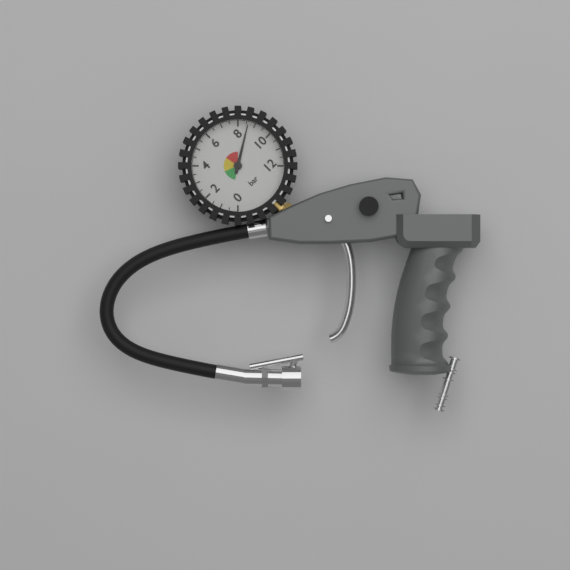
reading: 8.6 bar
